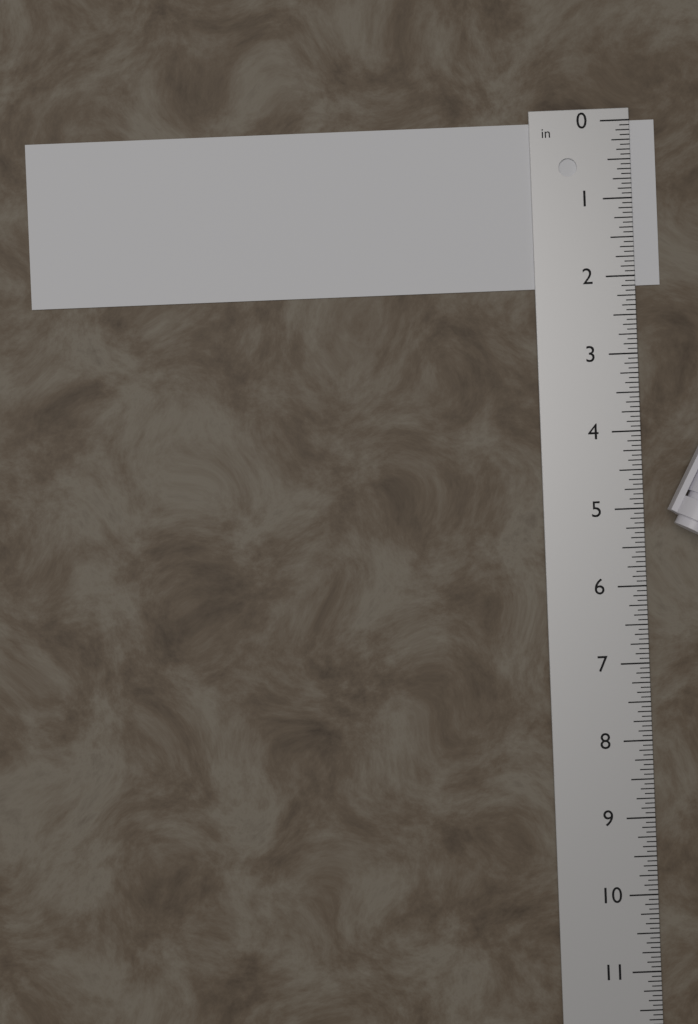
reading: 2.1250 in
